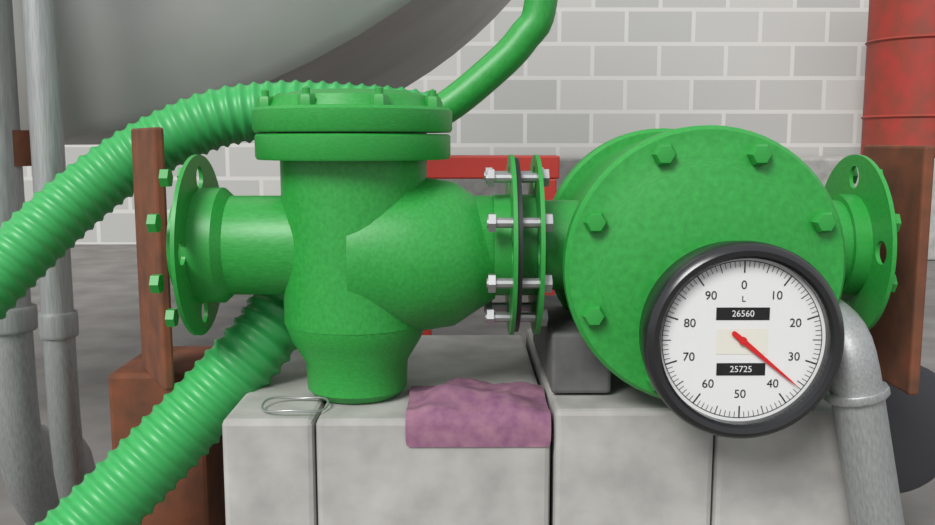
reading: 36 L
